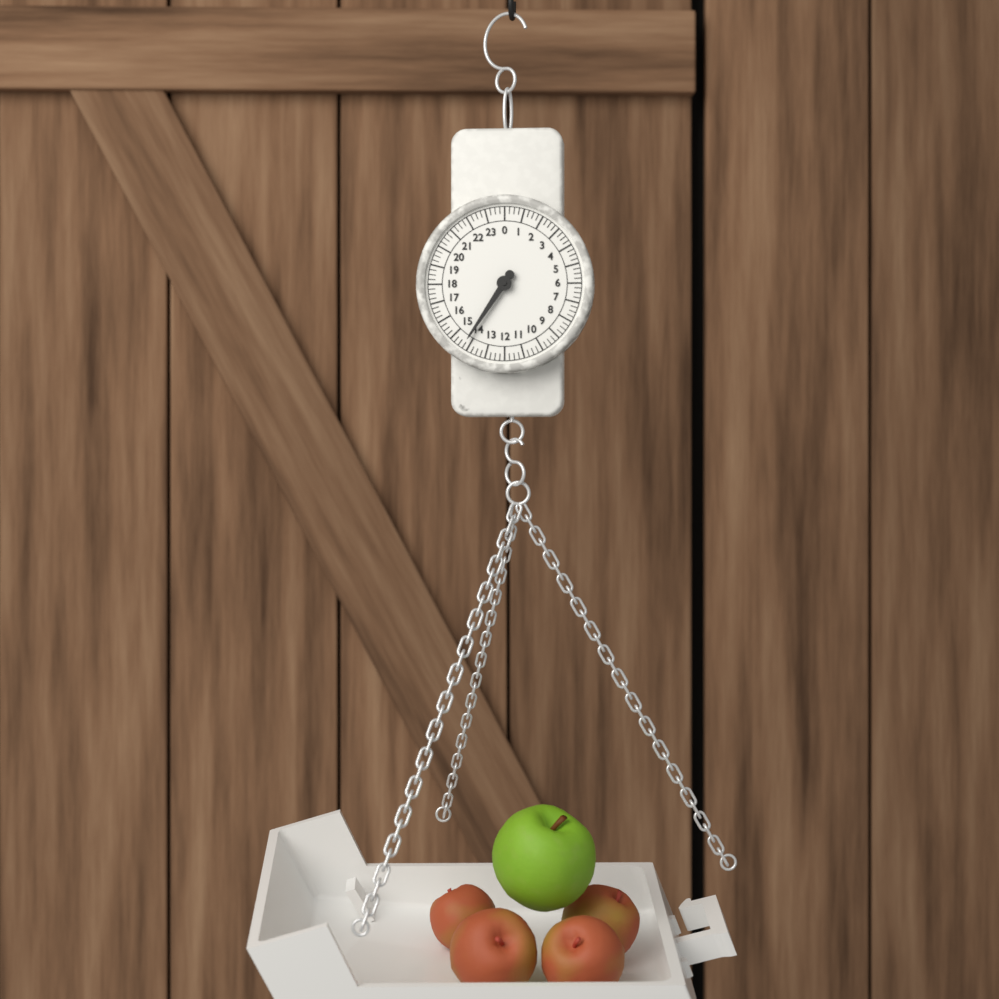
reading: 14.25 (no unit)
